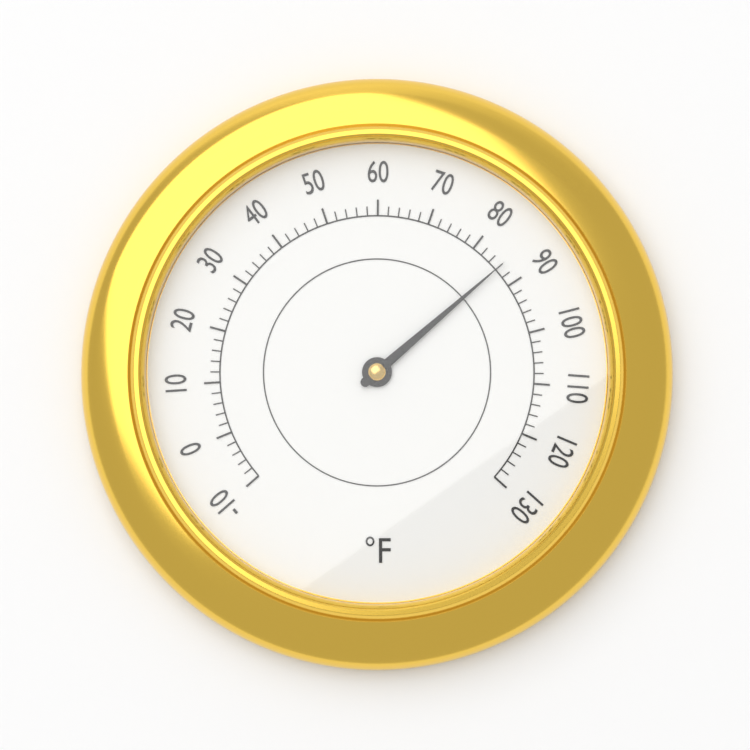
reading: 86 °F
